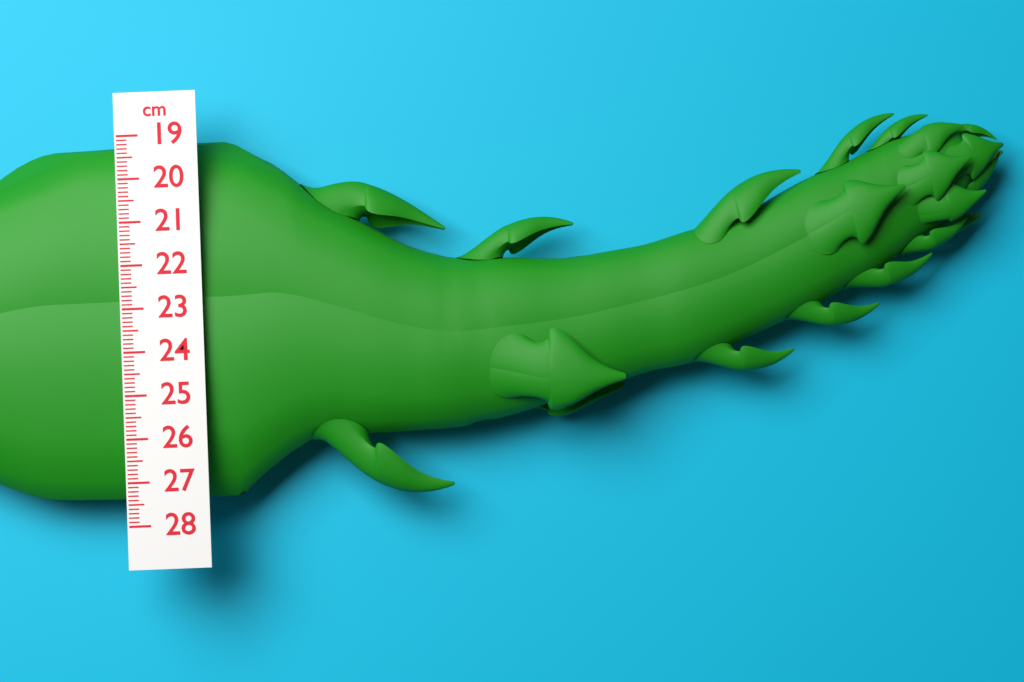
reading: 27.5 cm
